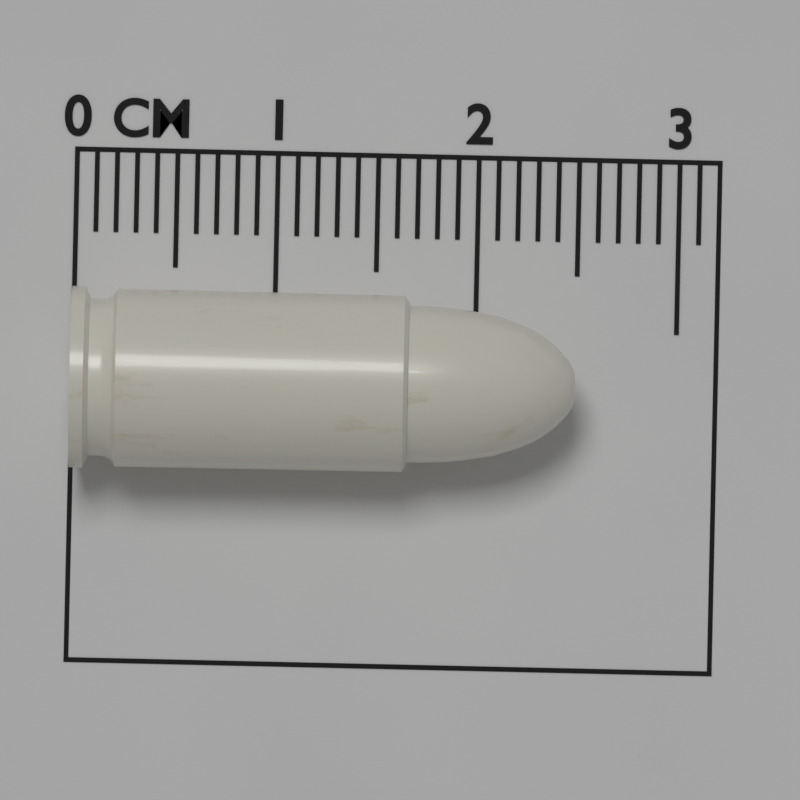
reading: 2.5 cm
